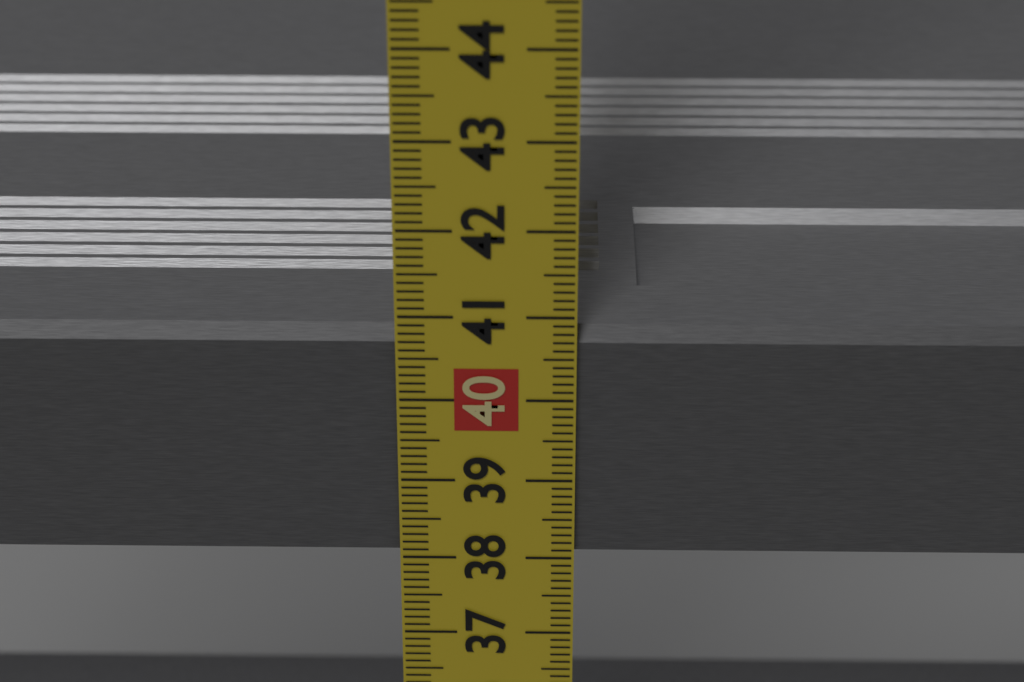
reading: 40.8 cm
